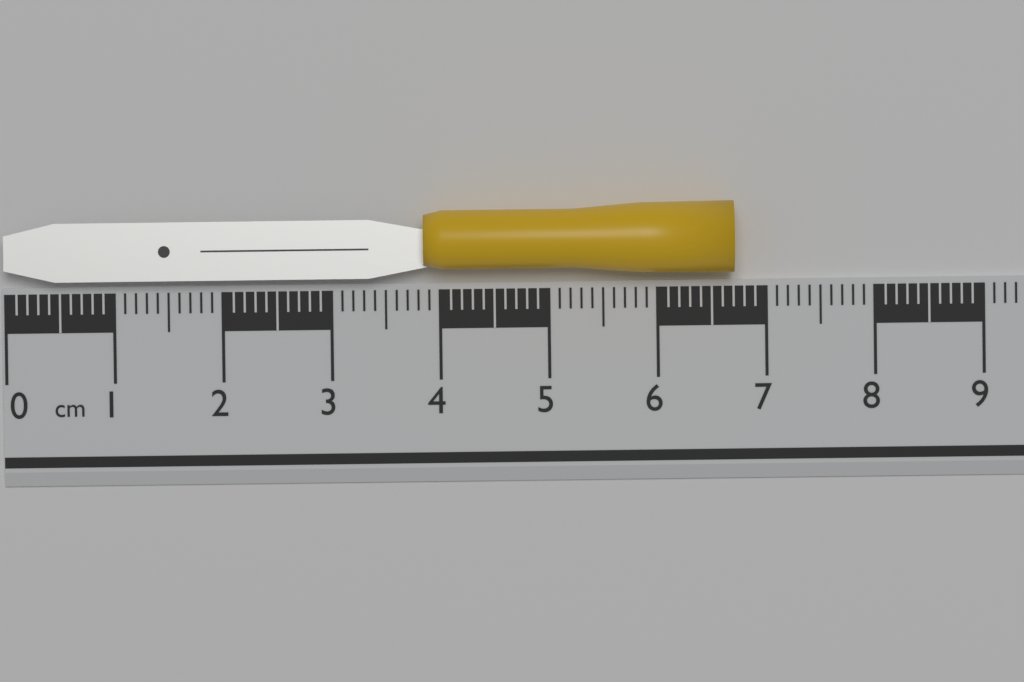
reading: 6.7 cm
